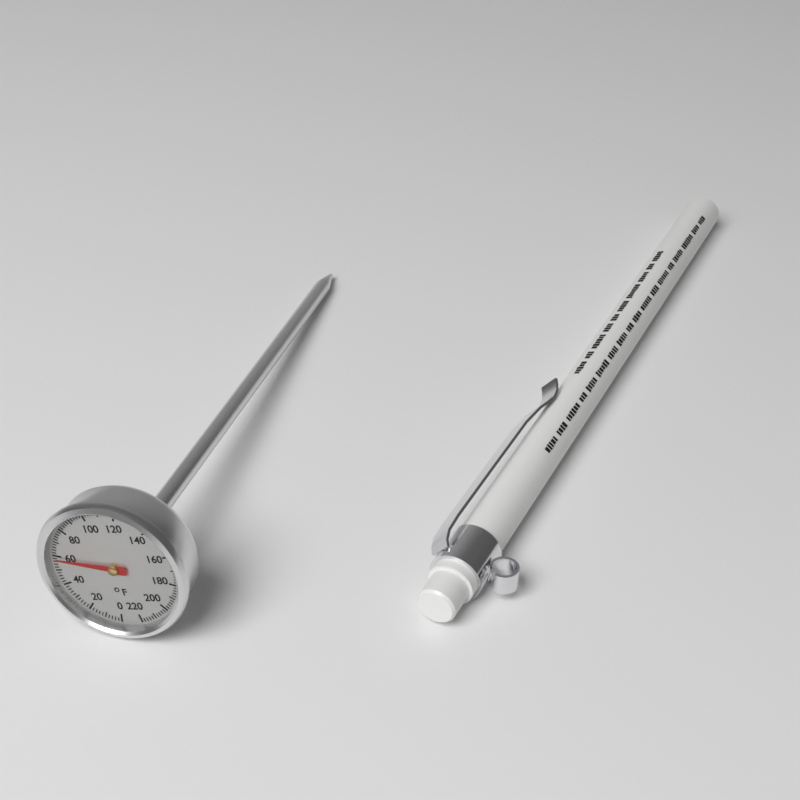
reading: 58 °F
